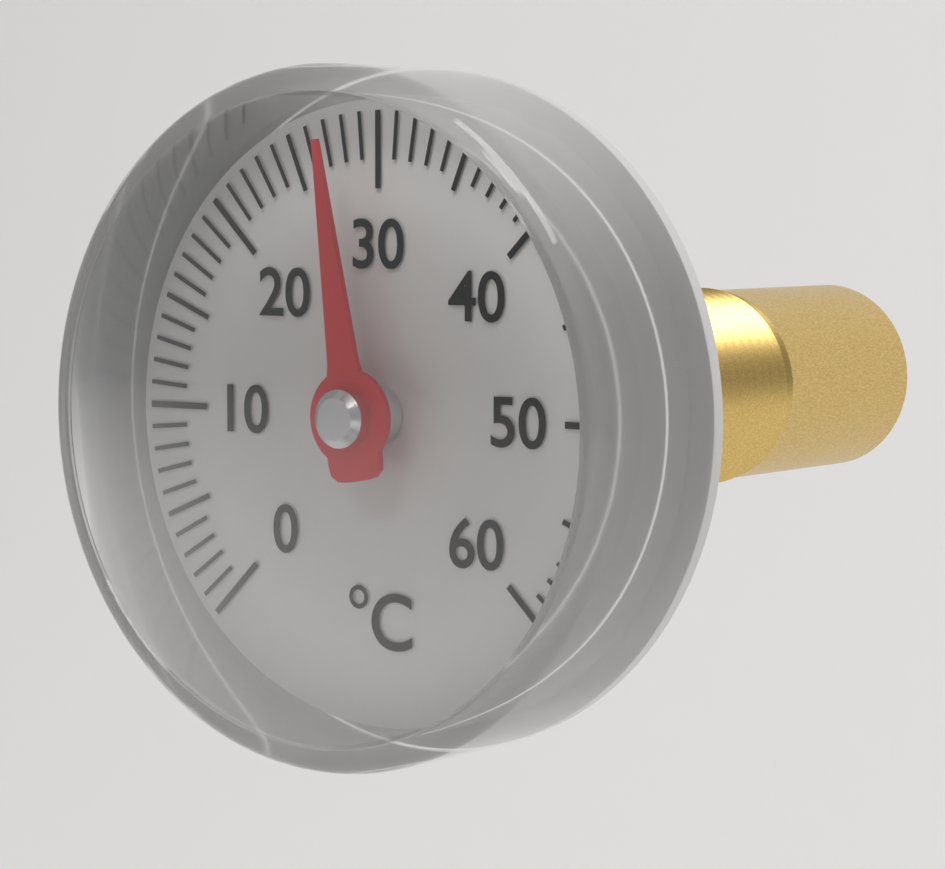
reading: 28 °C
